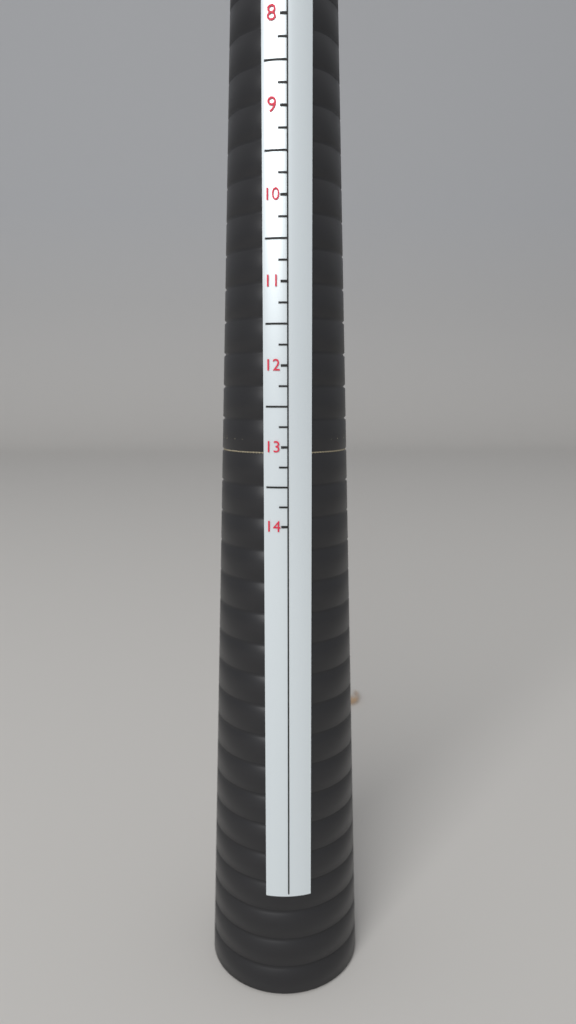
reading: 13.25 US
